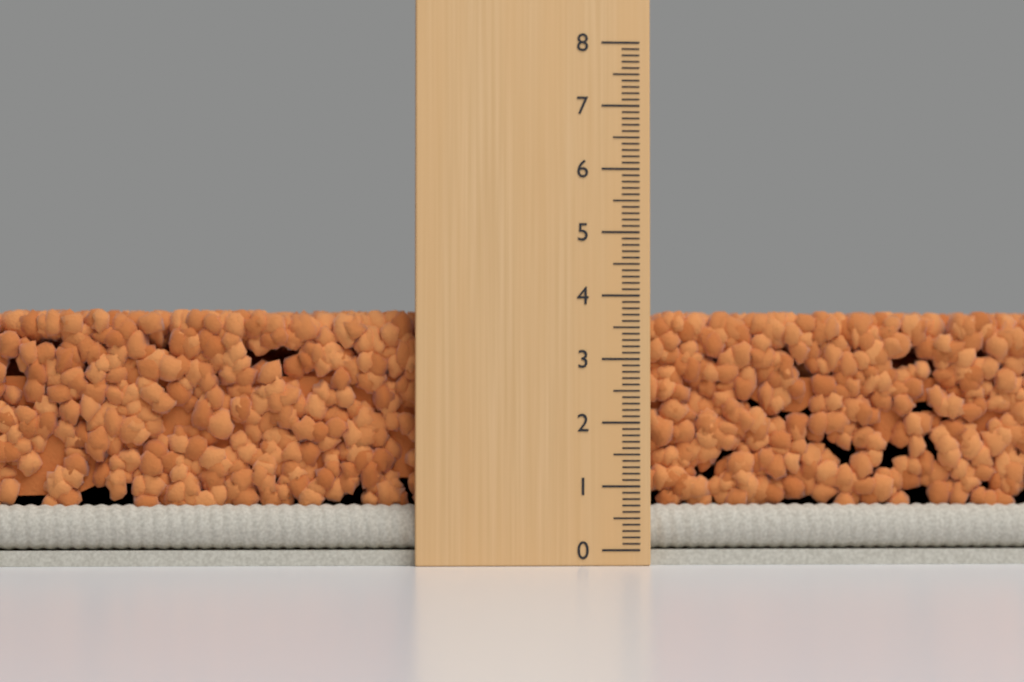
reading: 3.8 (no unit)
